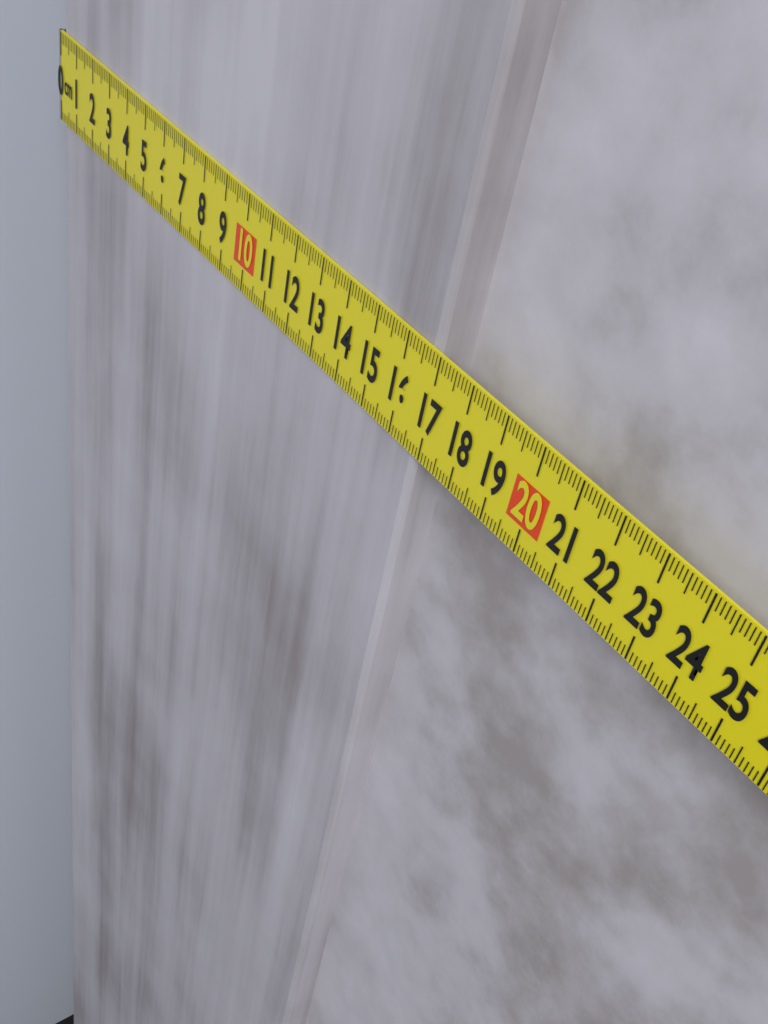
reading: 16.8 cm
